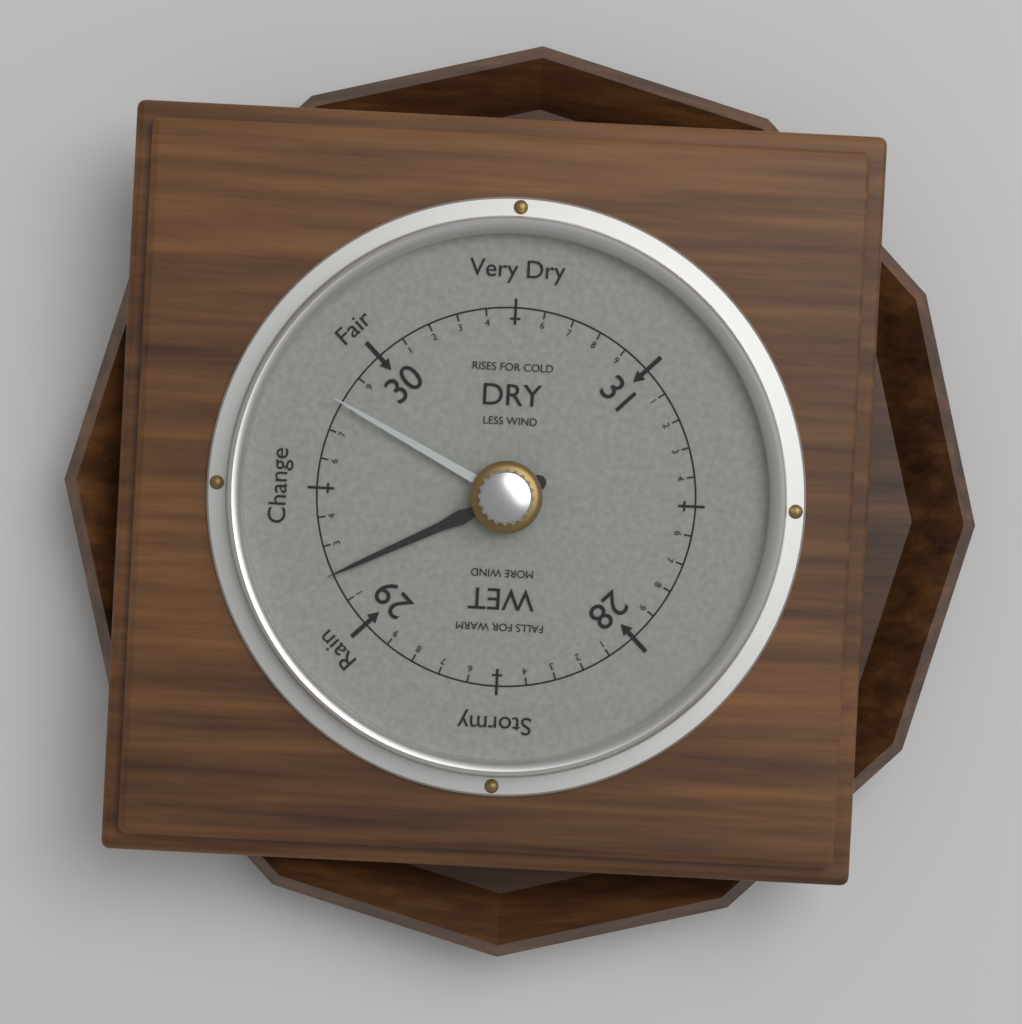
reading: 29.2 (no unit)
